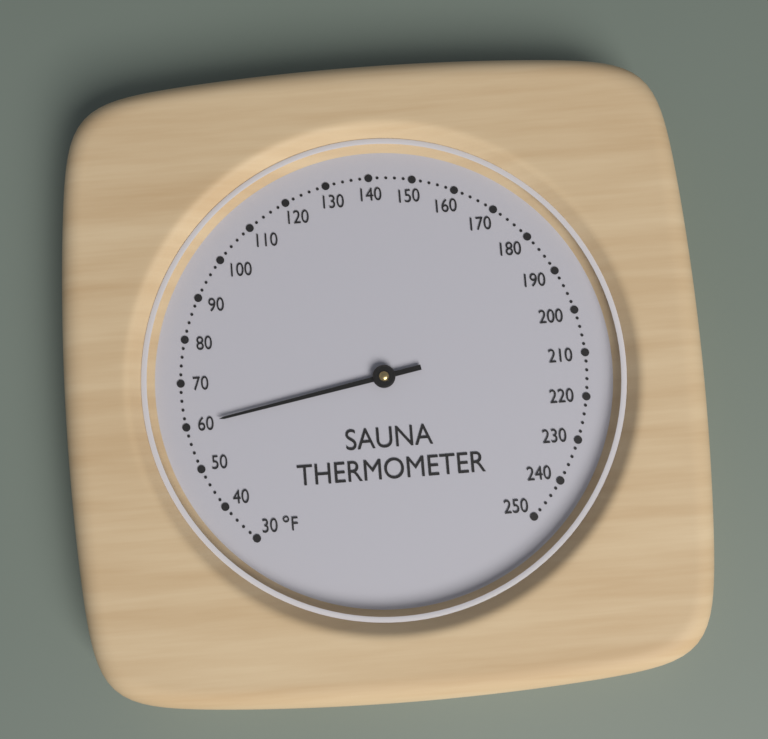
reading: 60 °F
